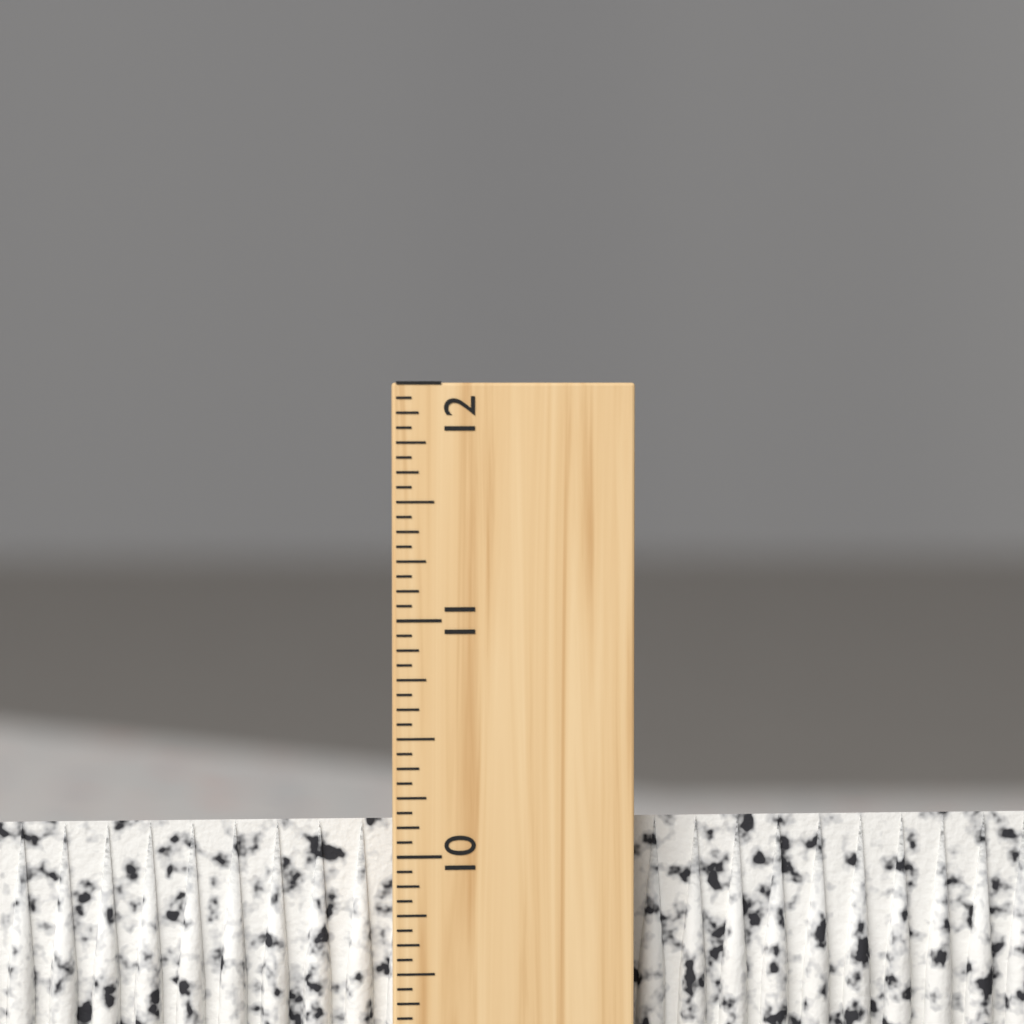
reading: 10.1250 inch
